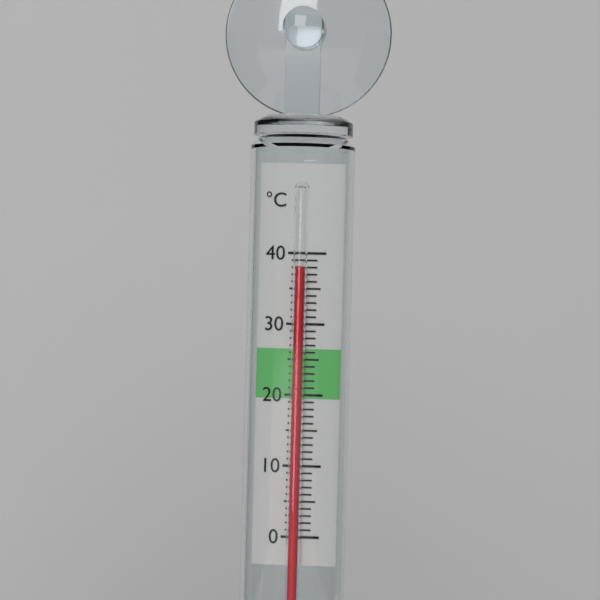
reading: 38 °C
